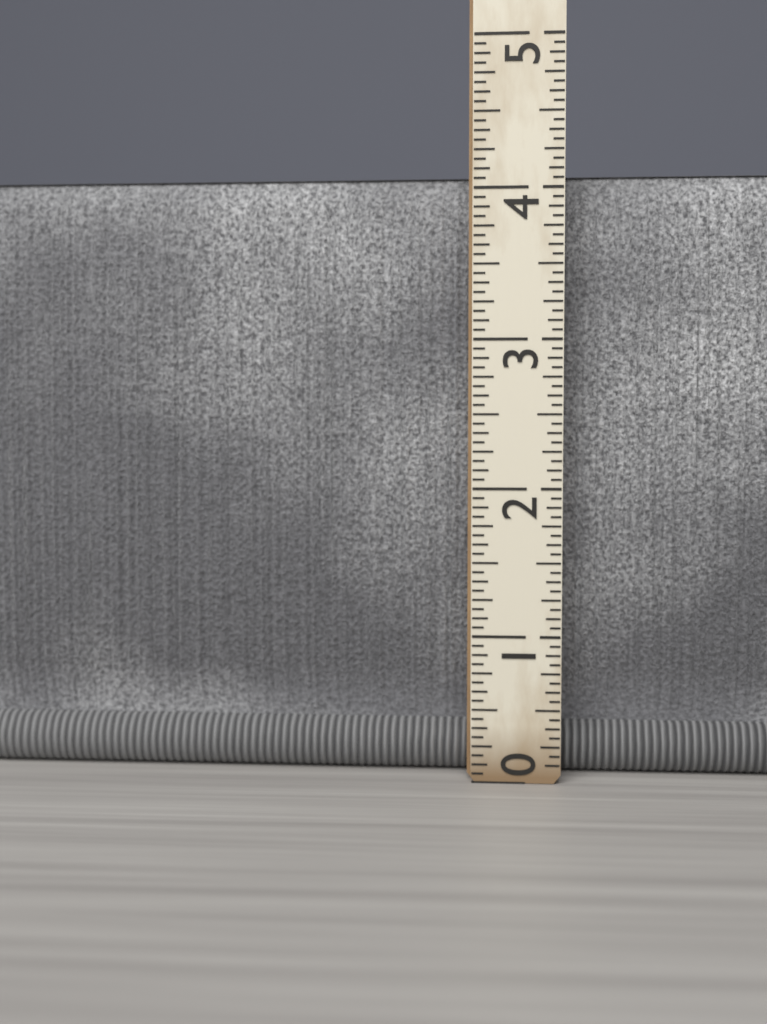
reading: 4.1250 (no unit)
